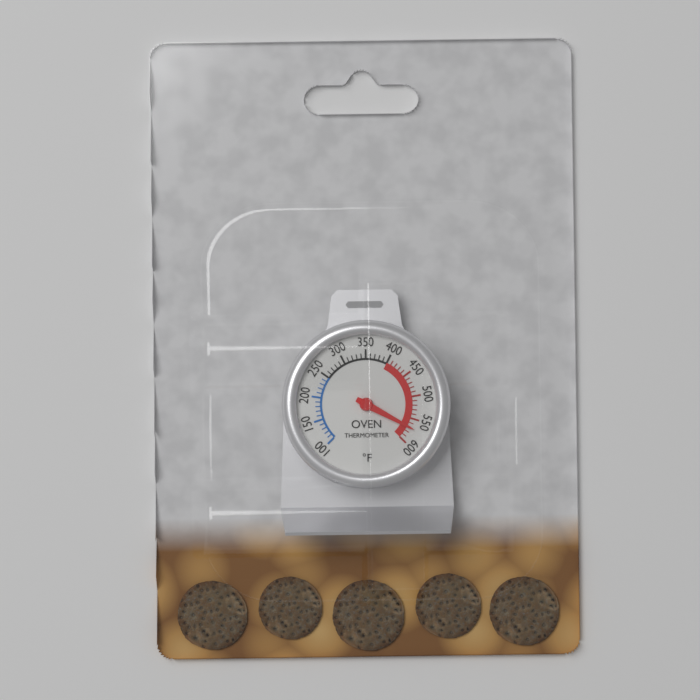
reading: 570 °F
